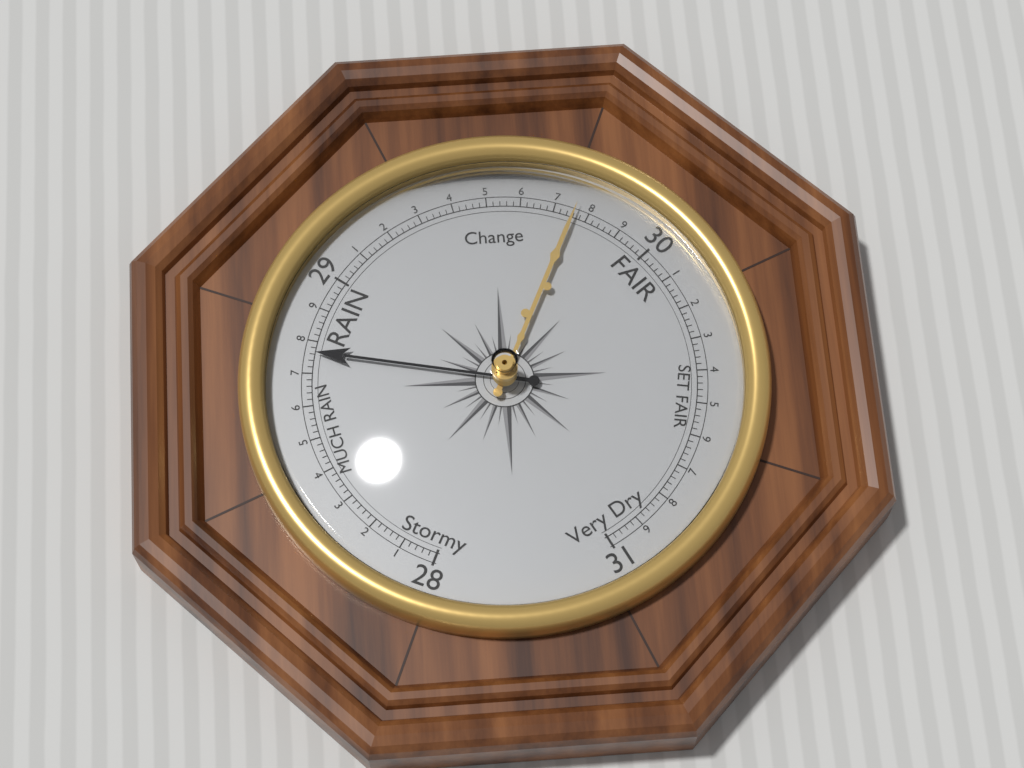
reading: 28.76 (no unit)
